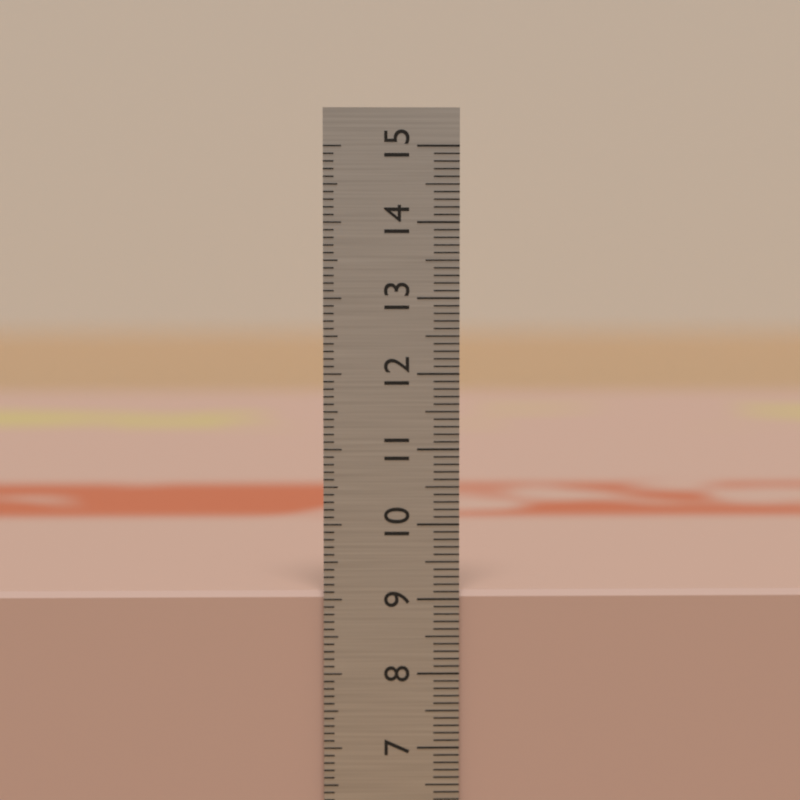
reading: 9.1 cm
